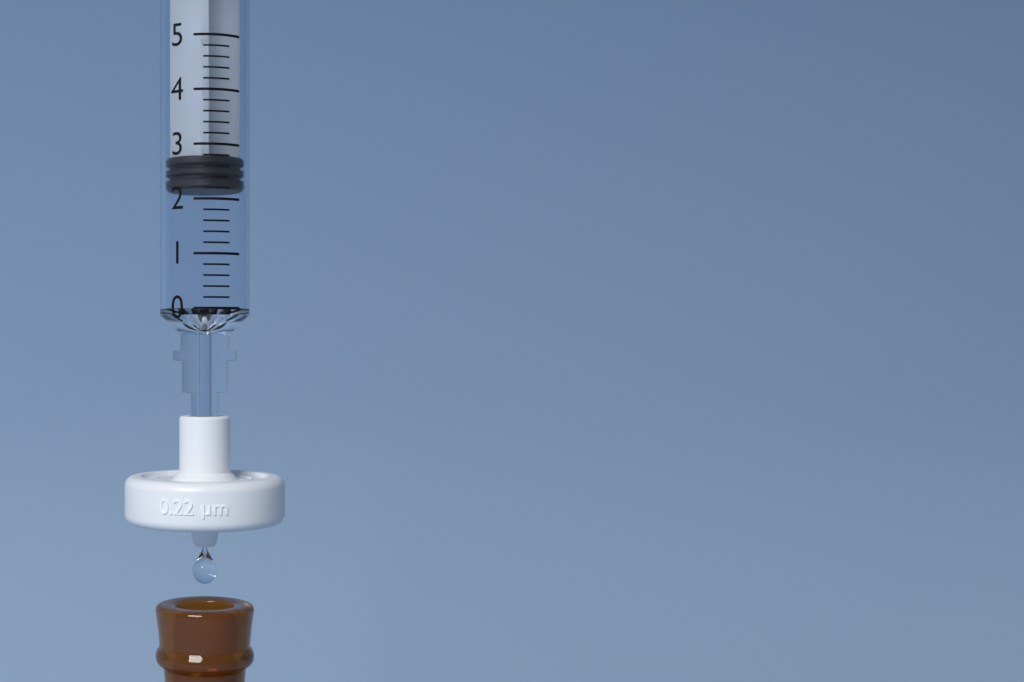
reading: 2.2 (no unit)
